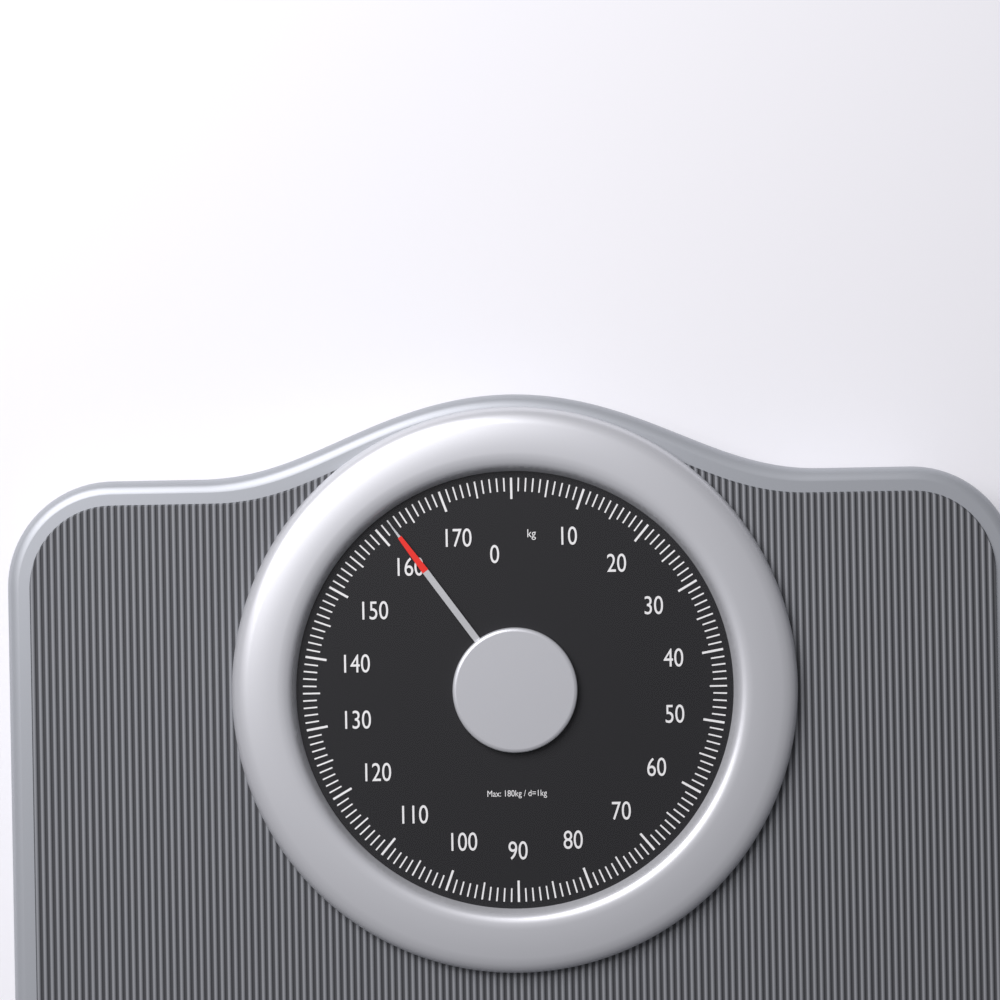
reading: 162 kg
